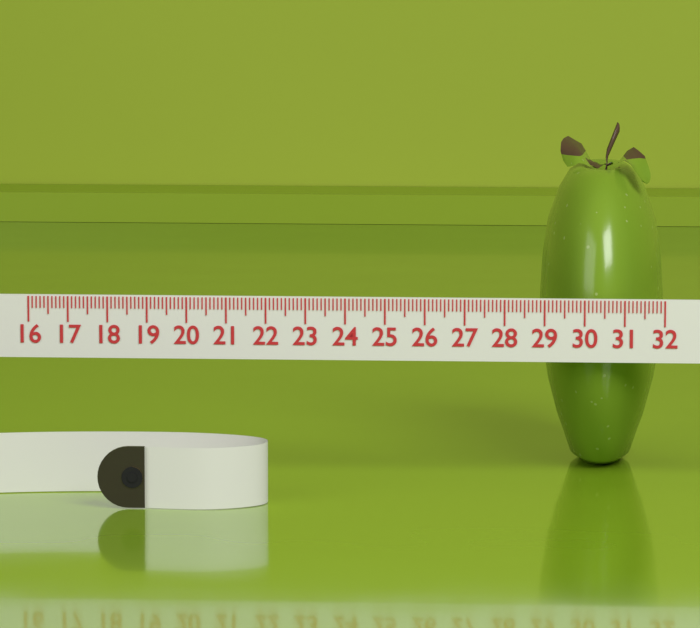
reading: 28.8 (no unit)
